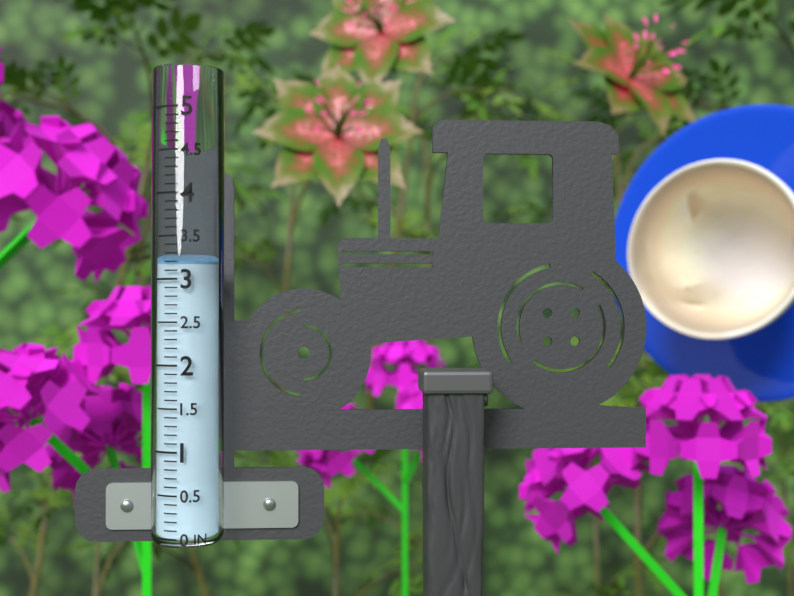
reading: 3.2 in
